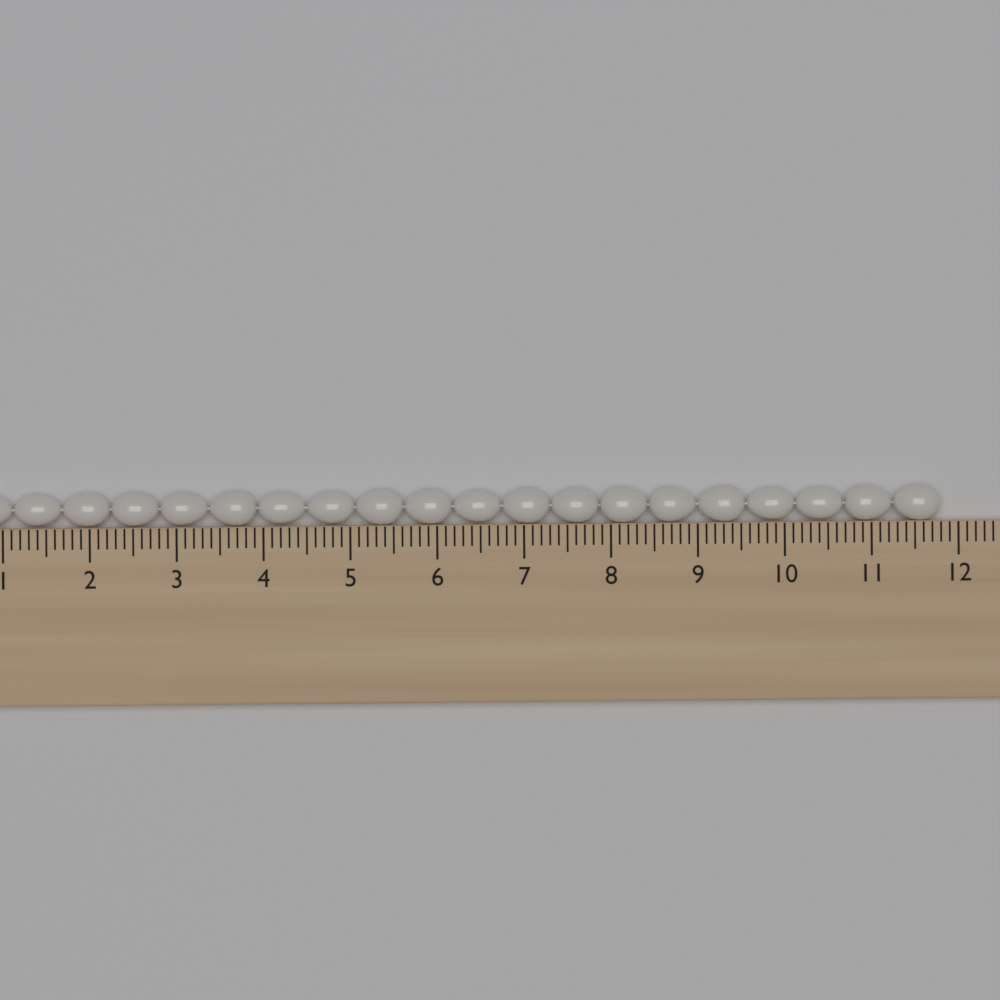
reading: 11.8 cm
